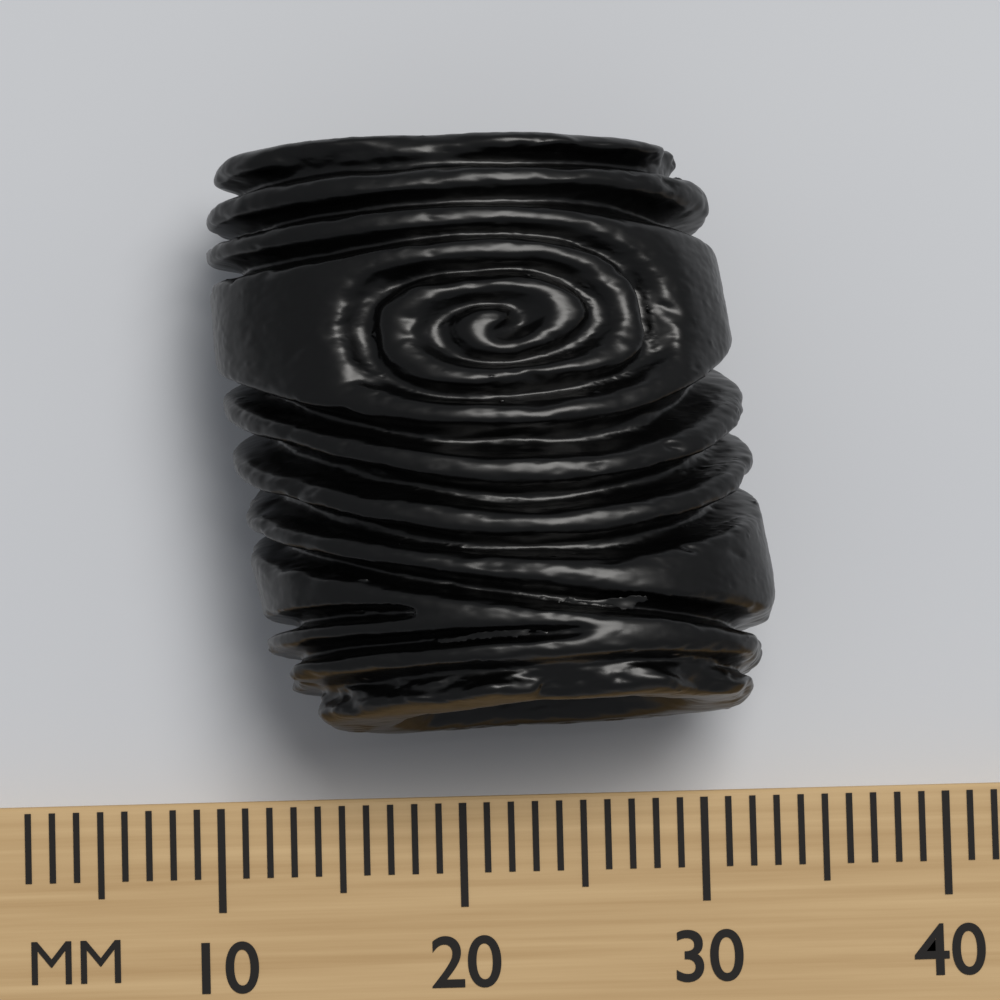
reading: 33 mm
